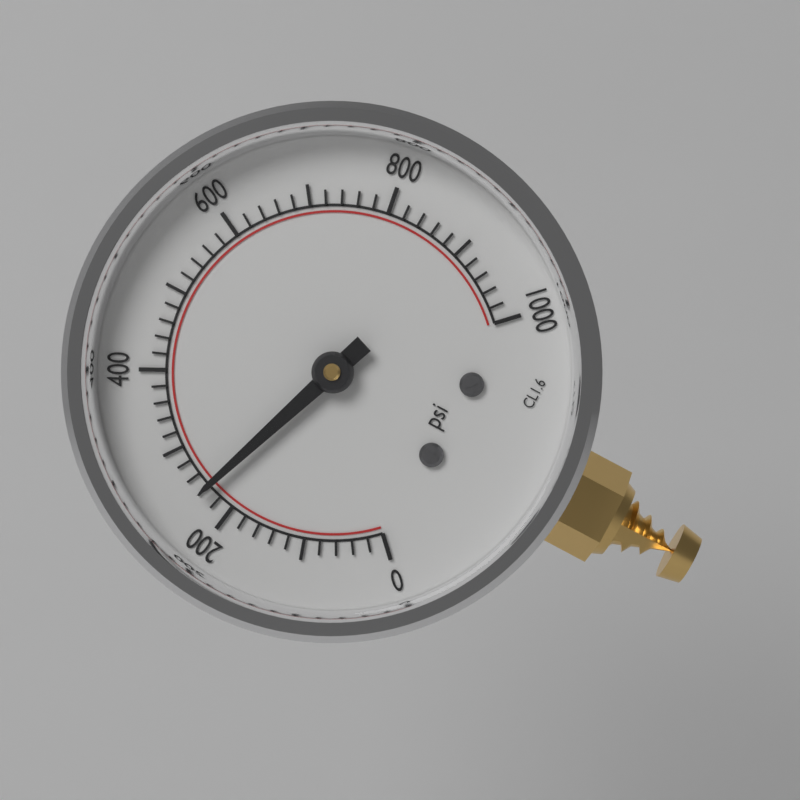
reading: 240 psi
